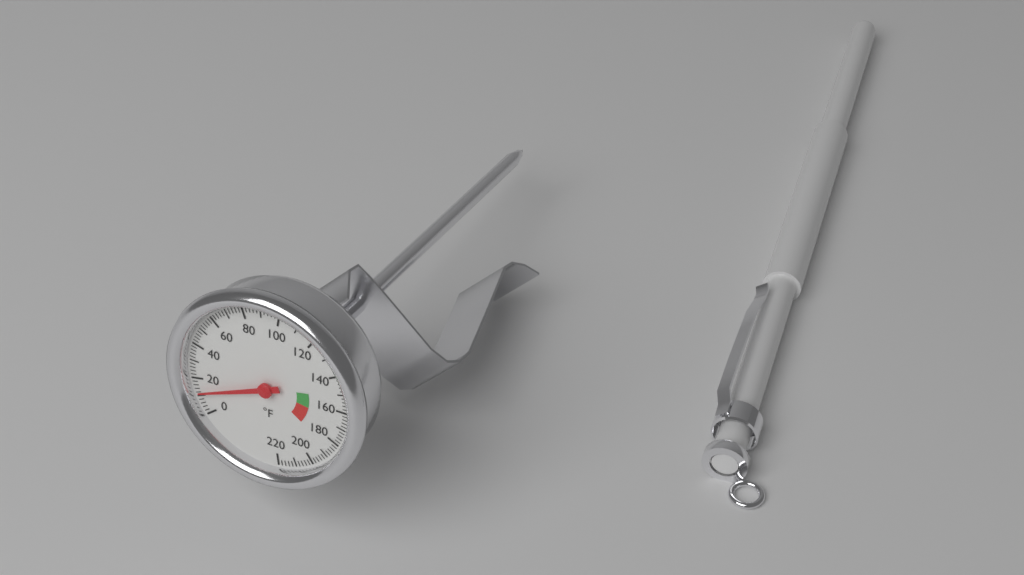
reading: 12 °F
